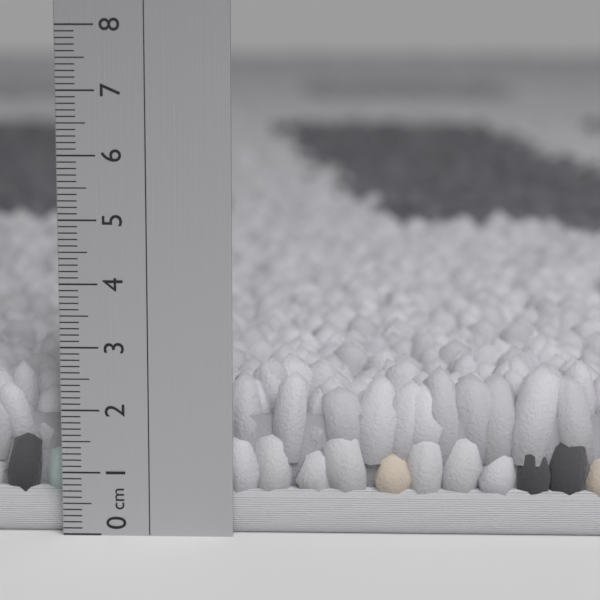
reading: 2.7 cm
